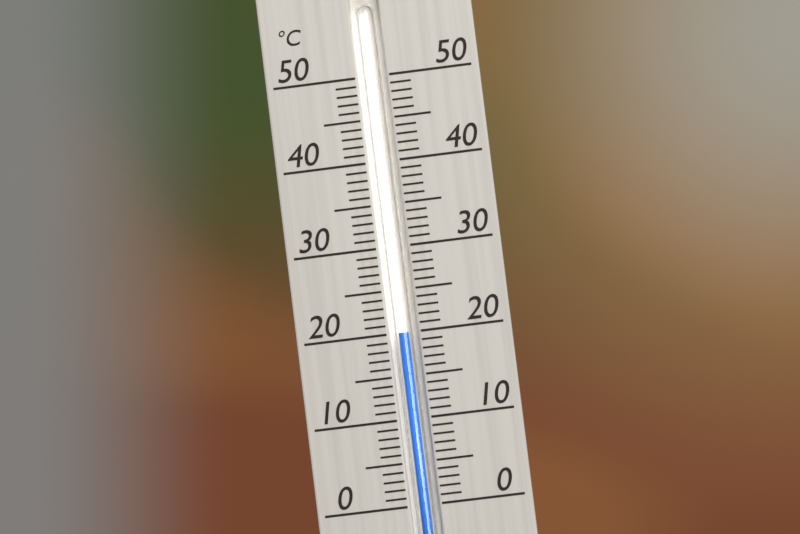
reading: 20 °C
